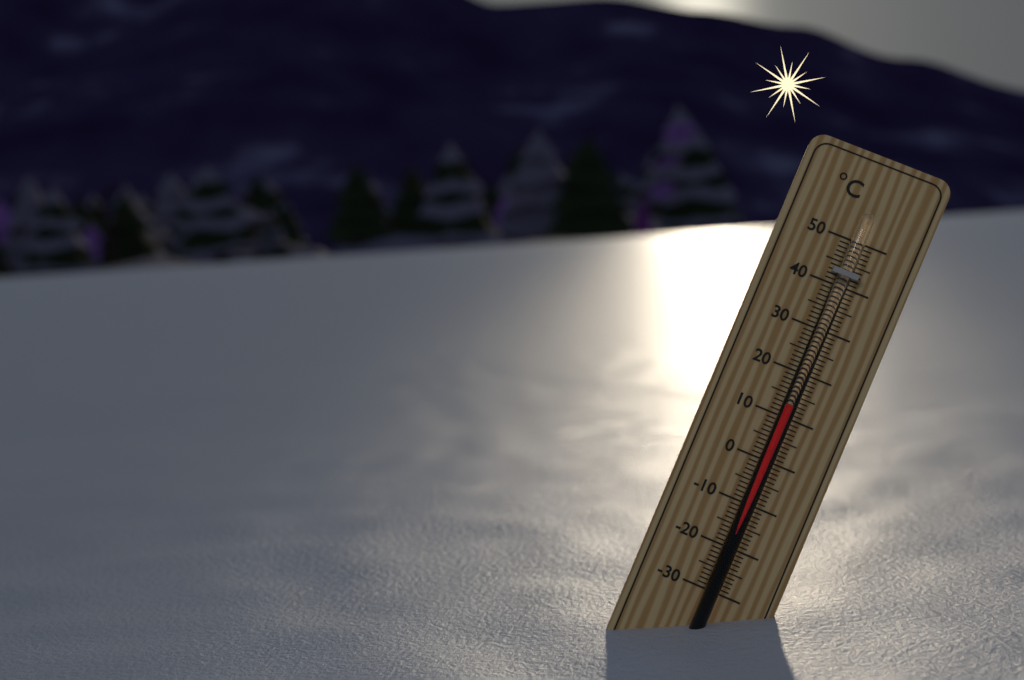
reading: 13 °C
